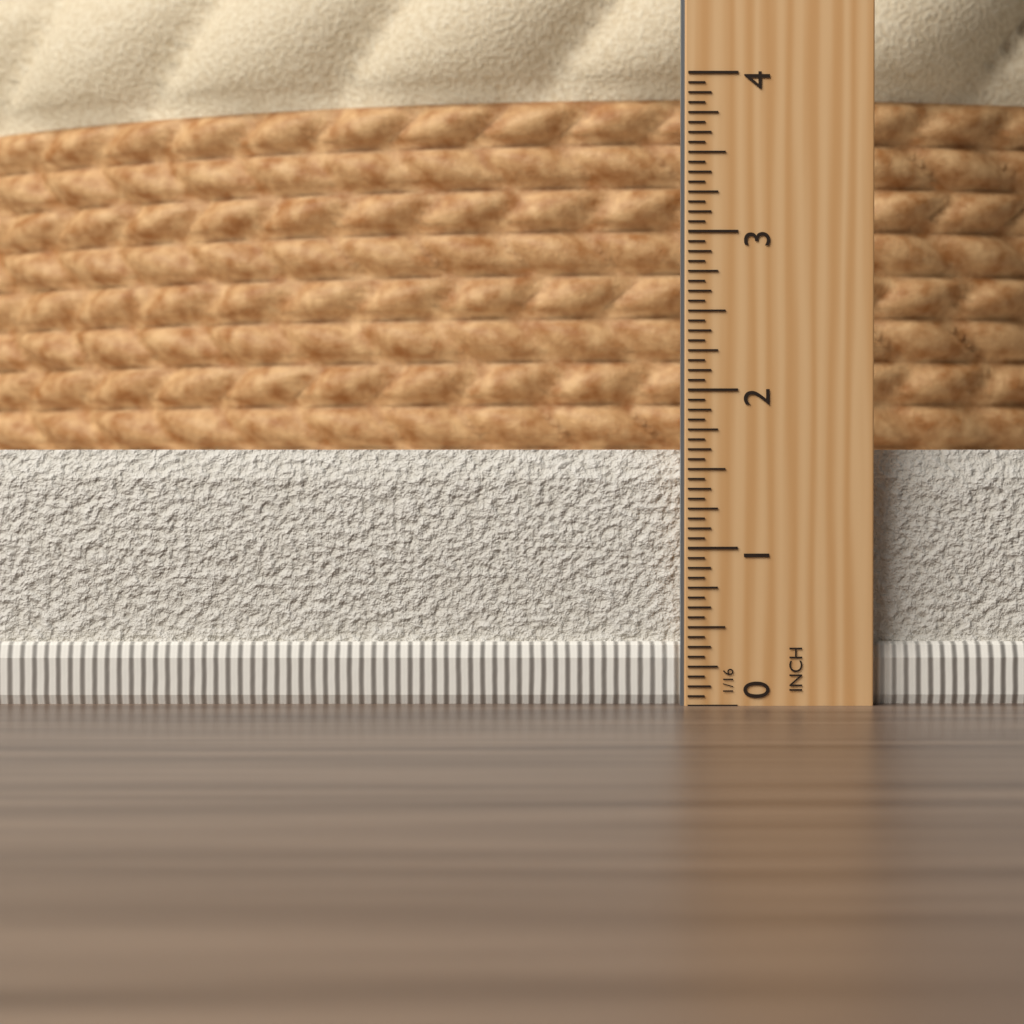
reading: 1.6250 in
